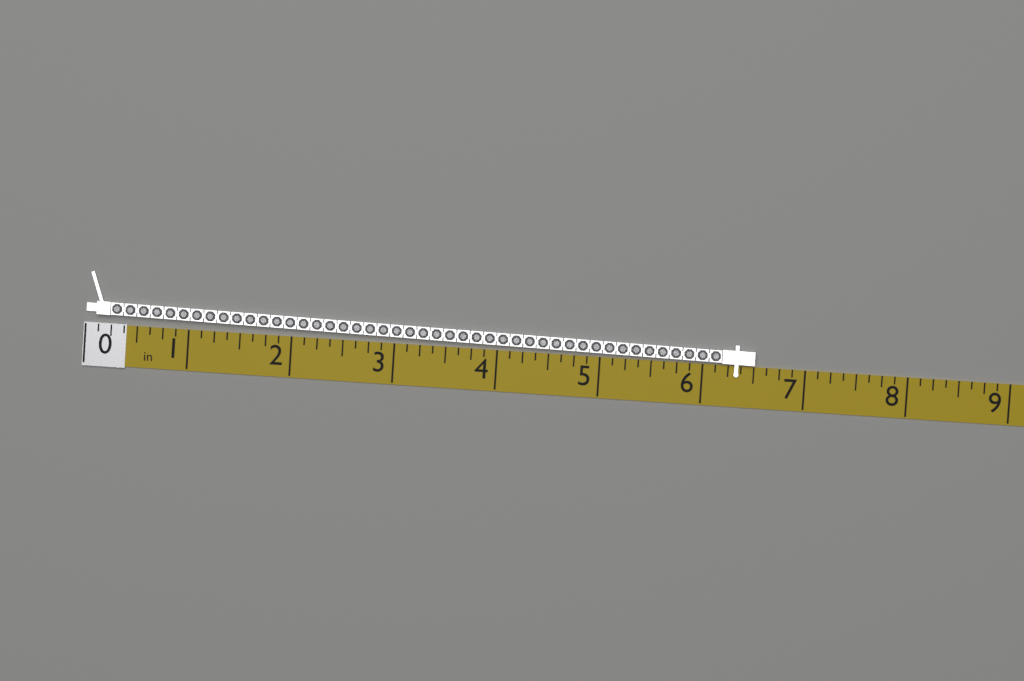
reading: 6.500 in
